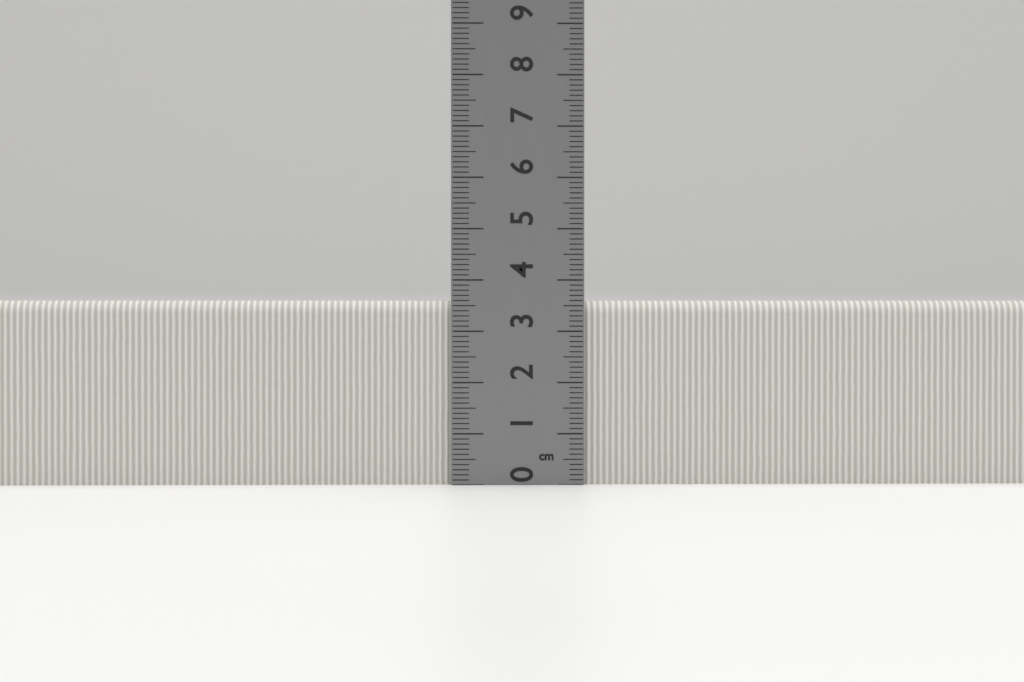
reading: 3.6 cm
